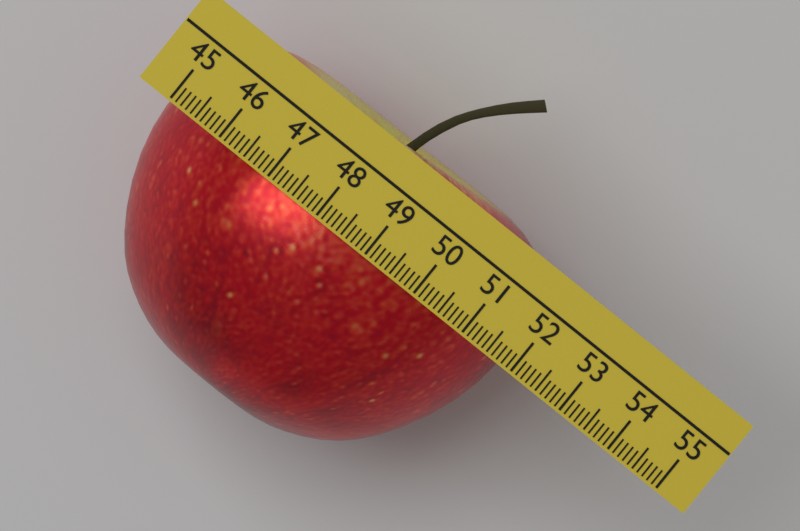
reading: 51.9 (no unit)
